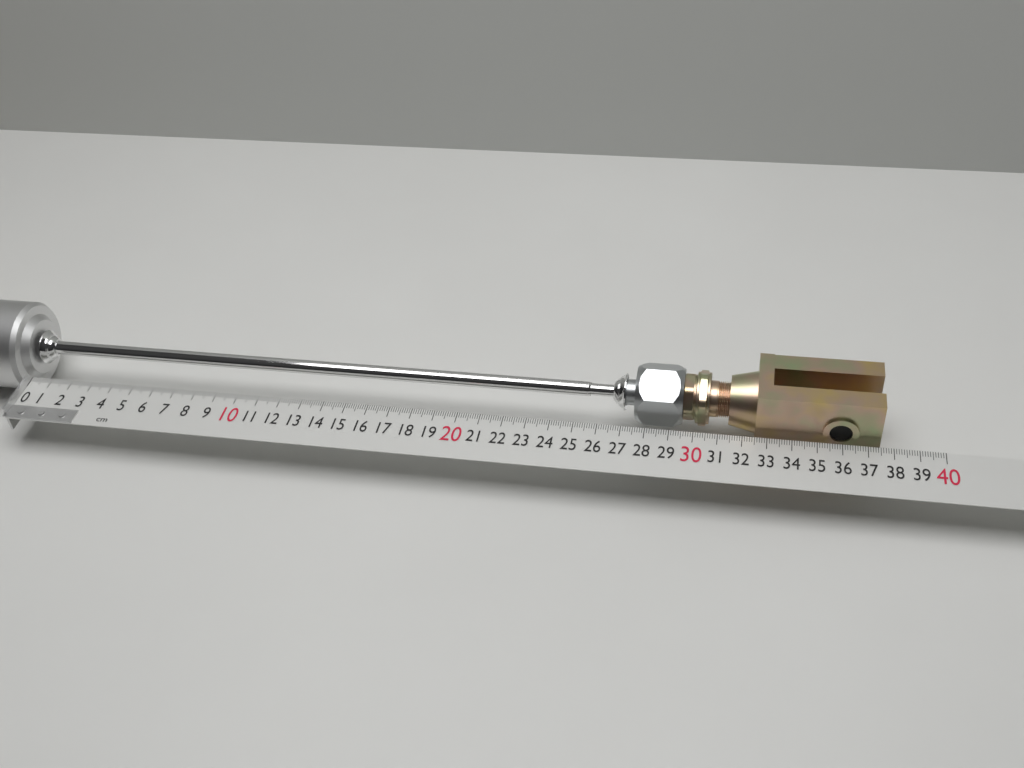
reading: 37.5 cm
